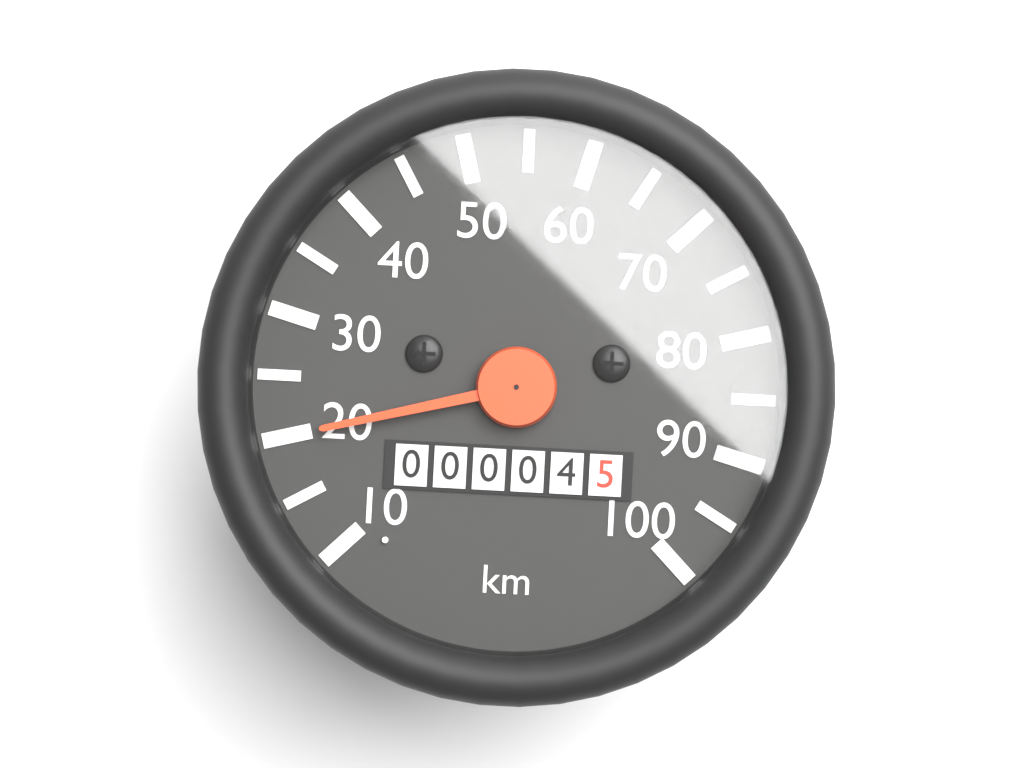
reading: 20 km/h
